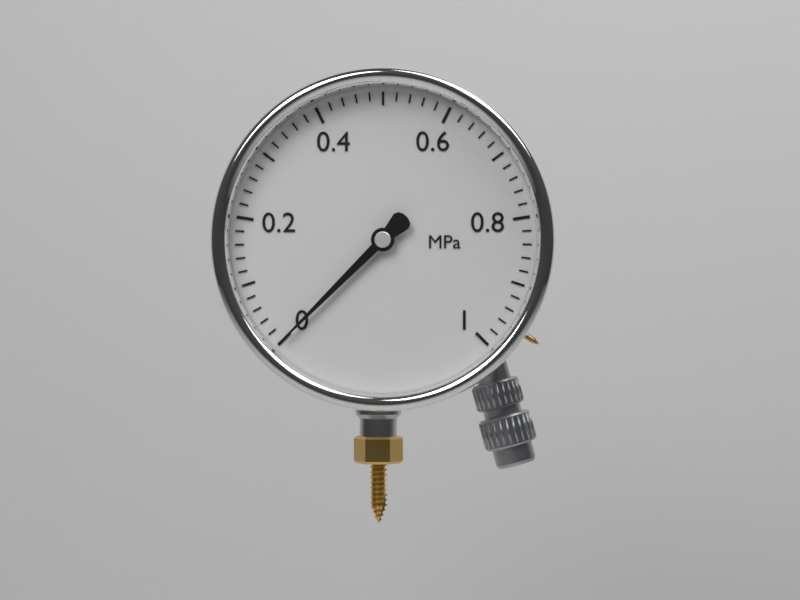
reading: 0.00 MPa
